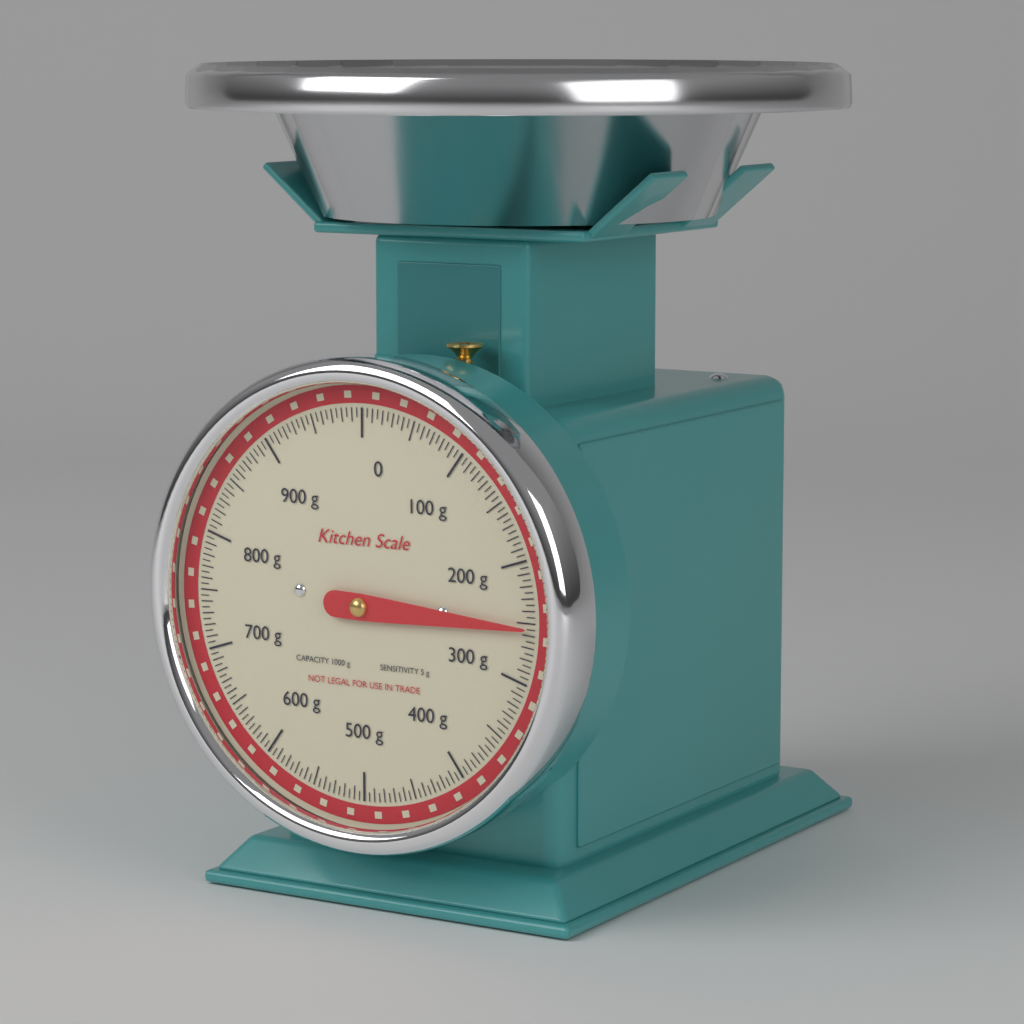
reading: 255 g
